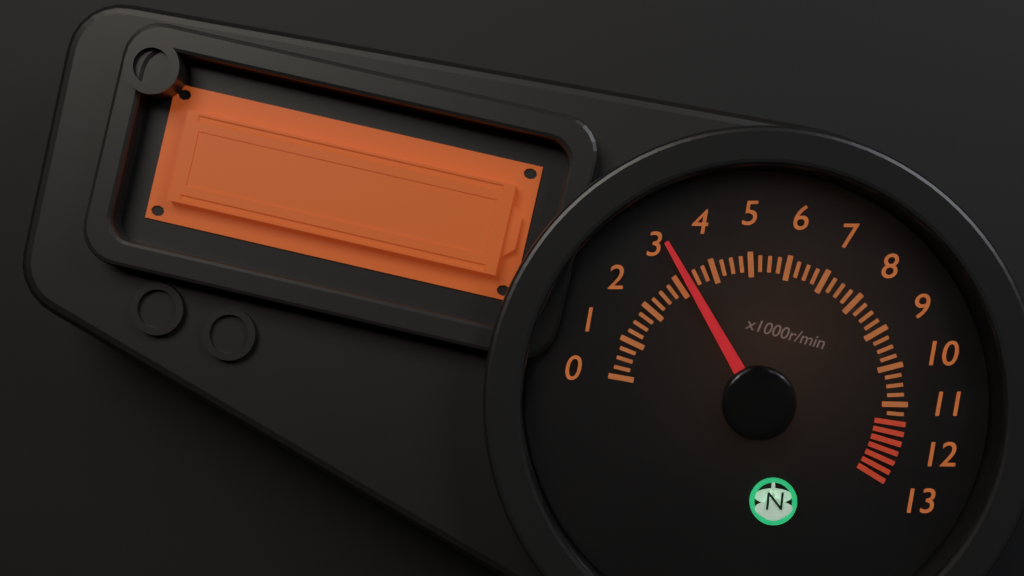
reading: 3.25 x1000r/min
